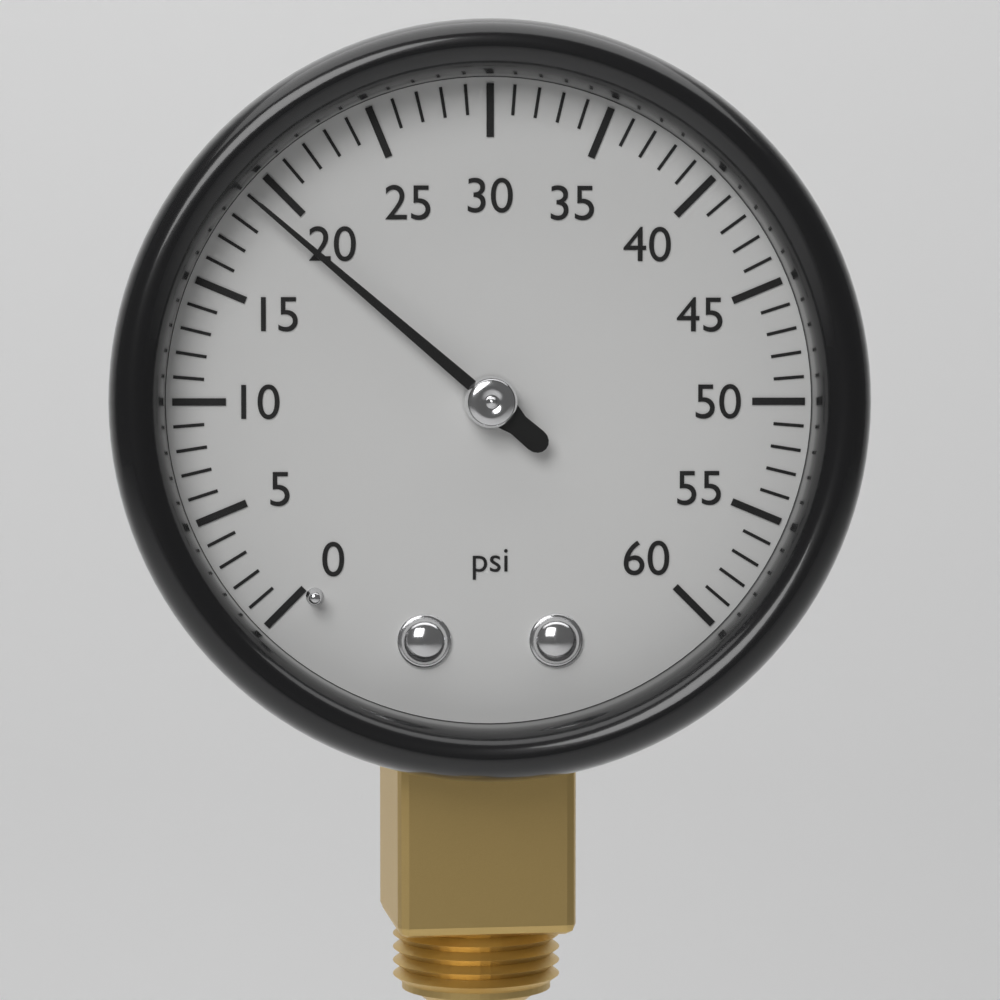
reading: 19 psi
